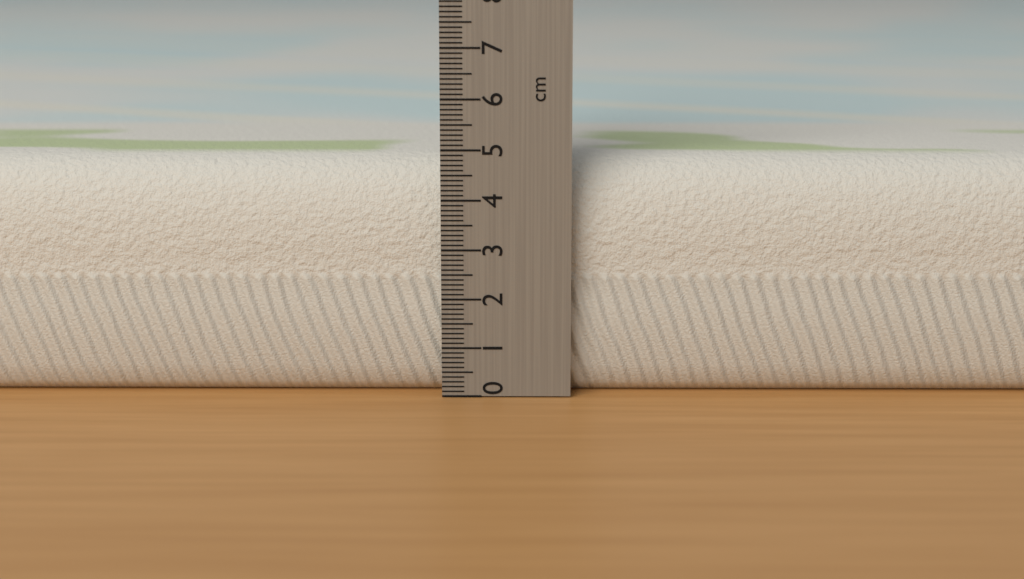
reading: 4.8 cm
